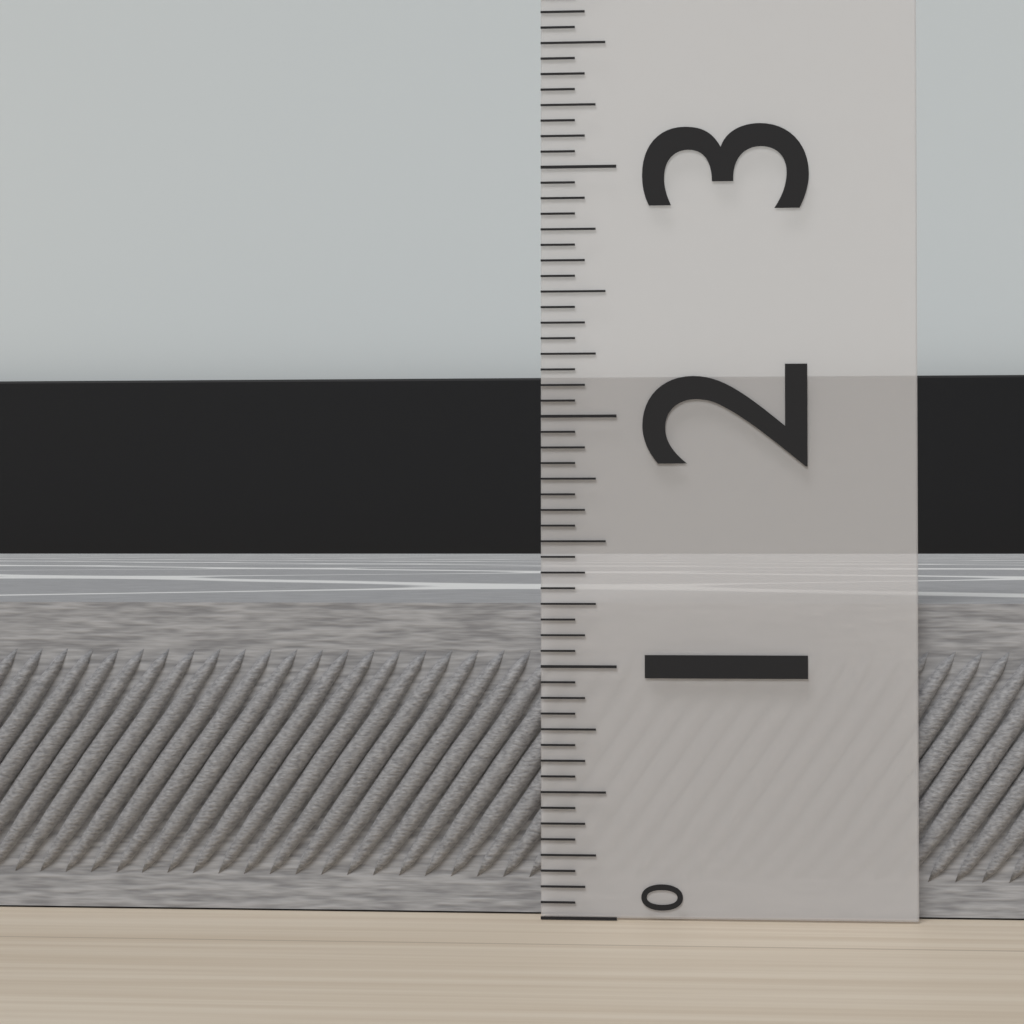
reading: 1.2500 (no unit)
